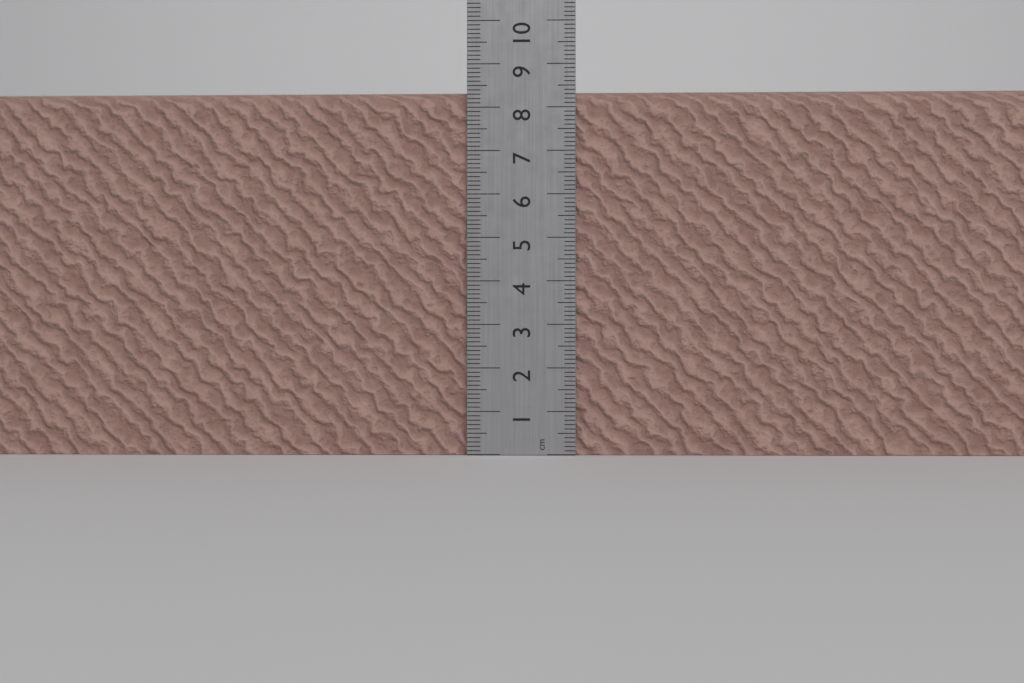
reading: 8.4 cm
